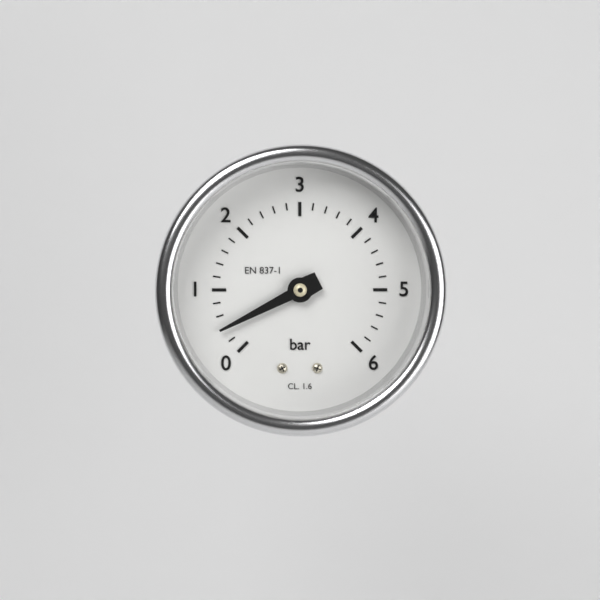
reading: 0.4 bar
